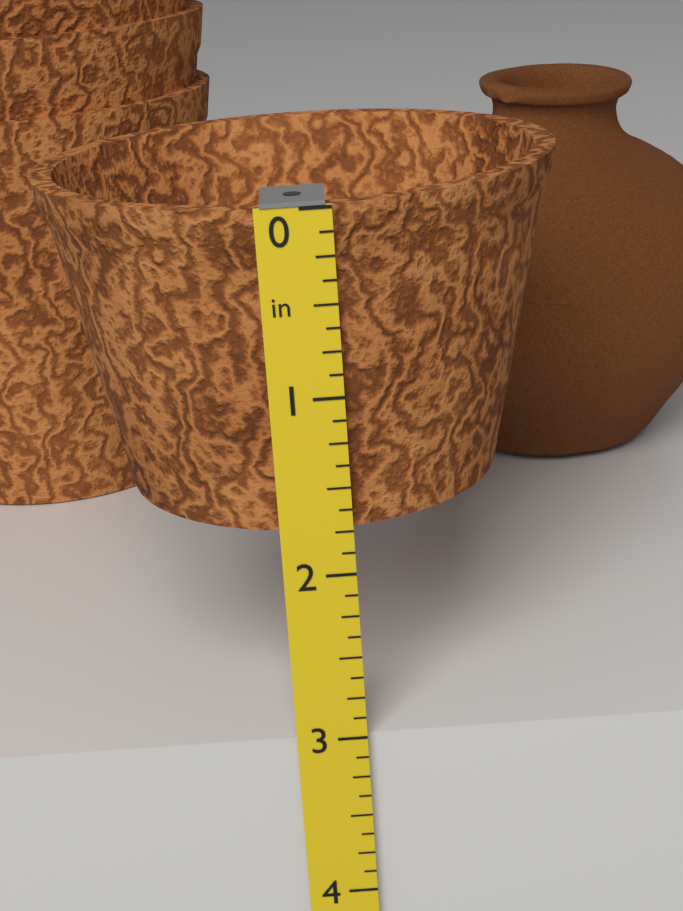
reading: 1.750 in
